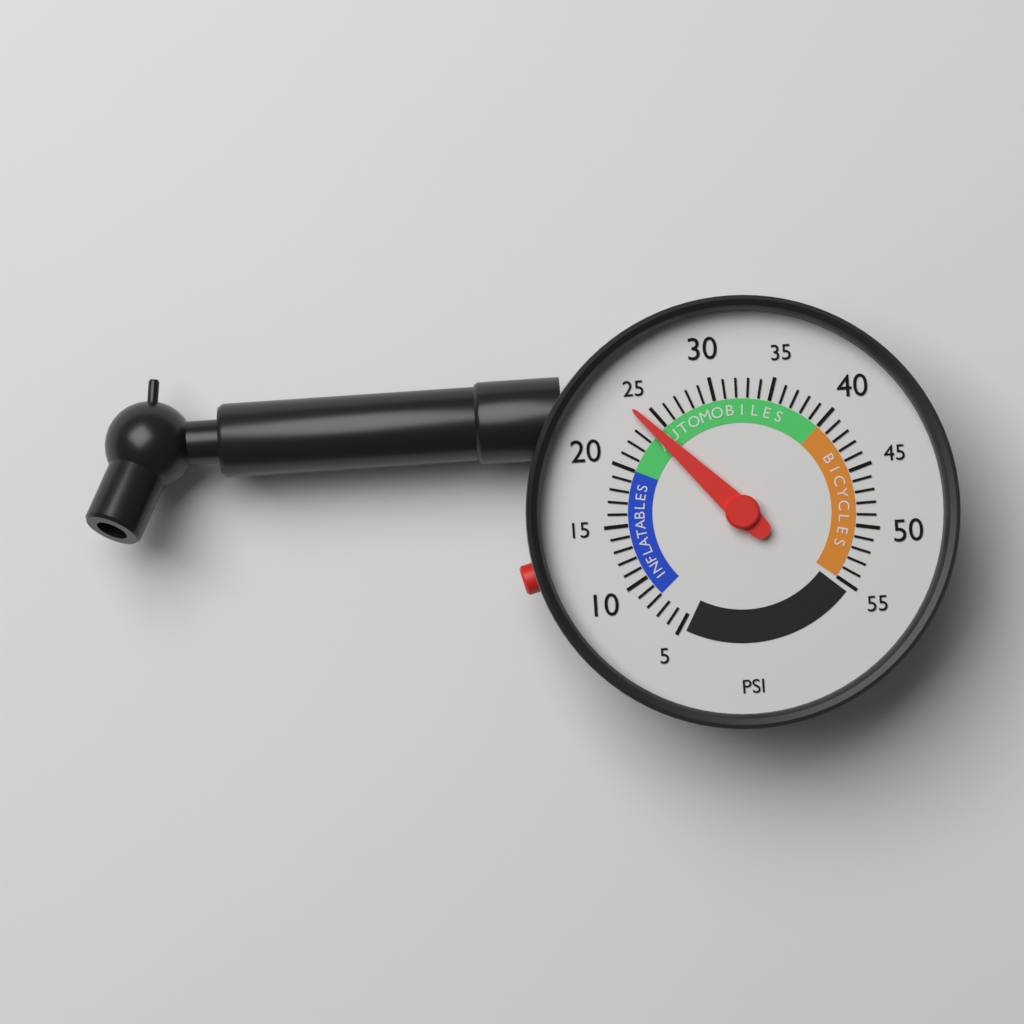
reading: 24 psi
